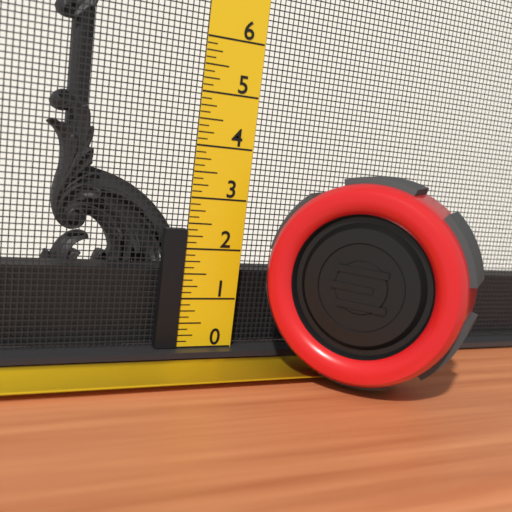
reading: 2.375 (no unit)
